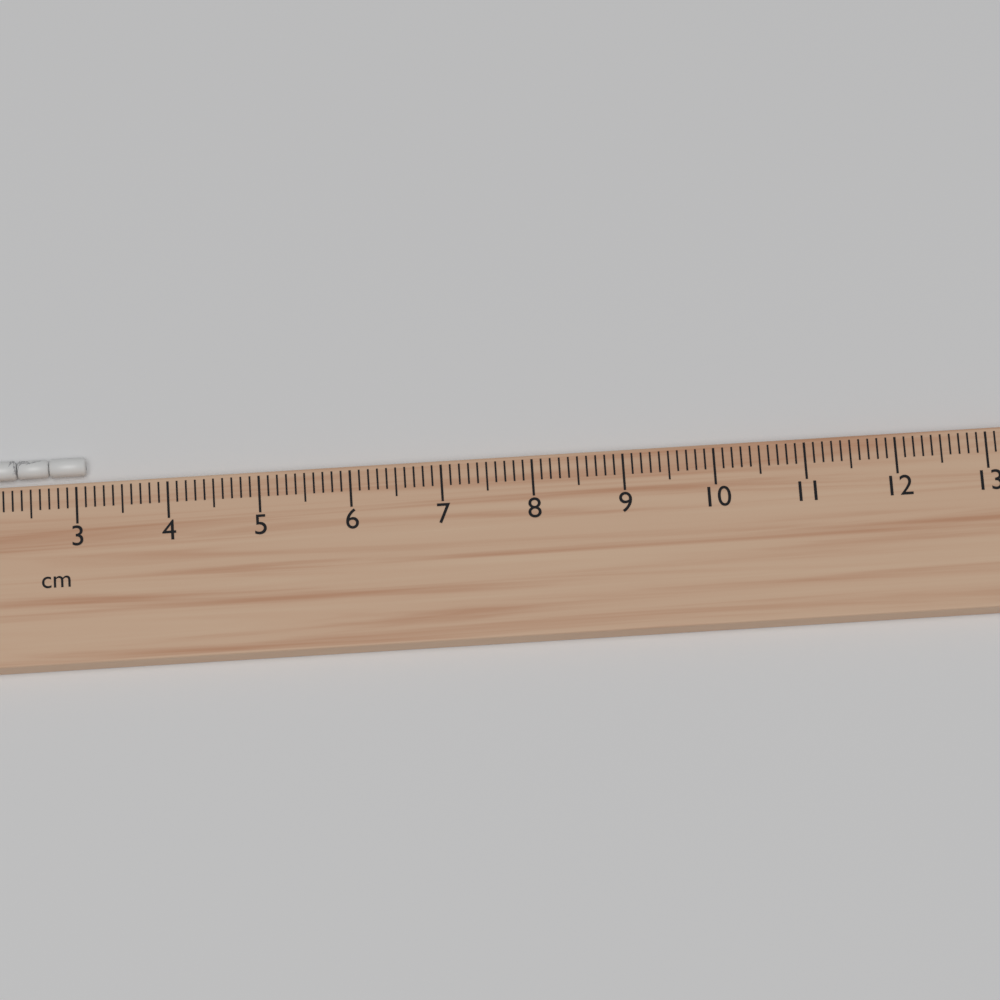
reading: 3.1 cm
